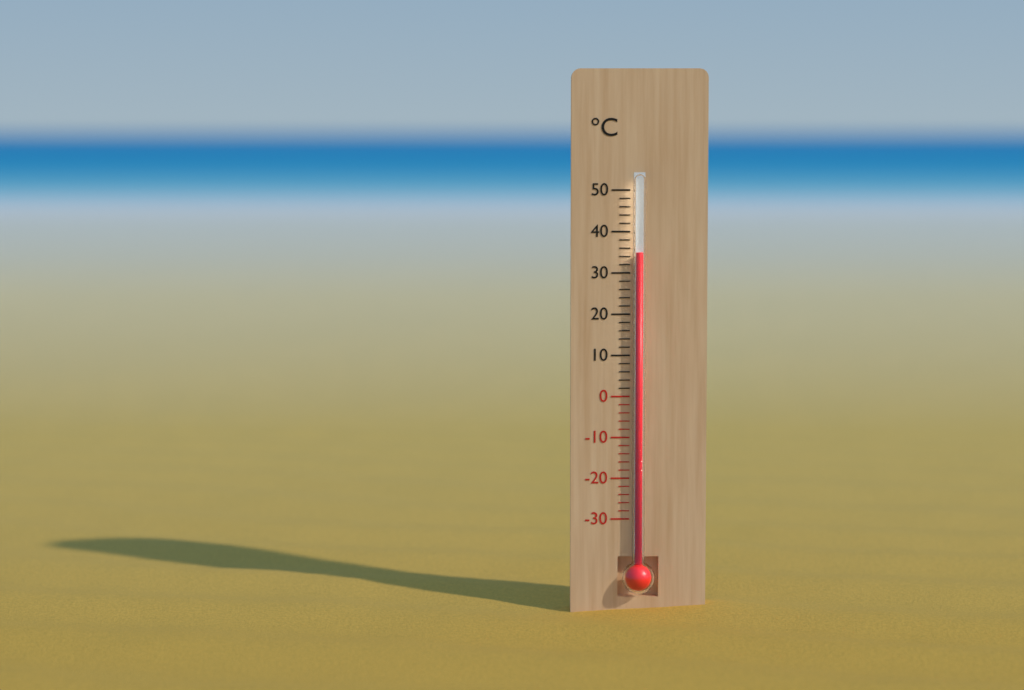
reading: 35 °C
